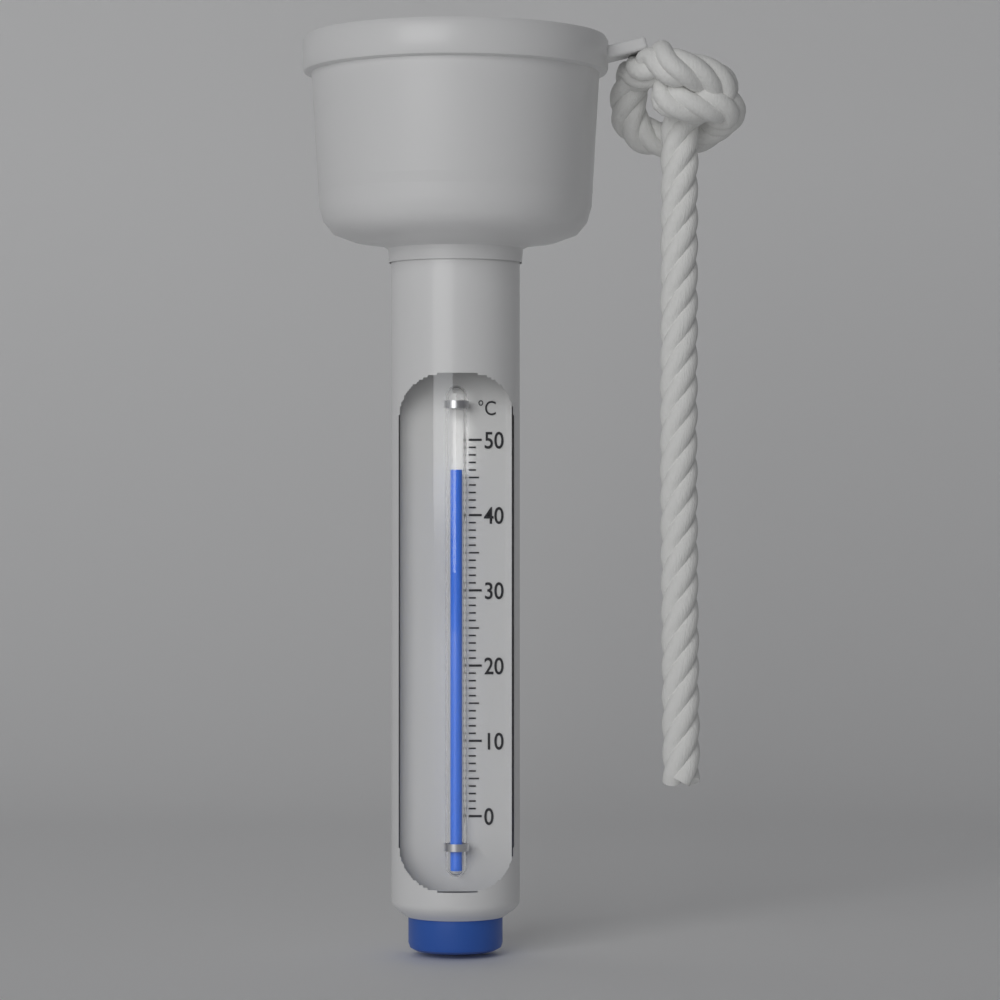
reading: 46 °C
